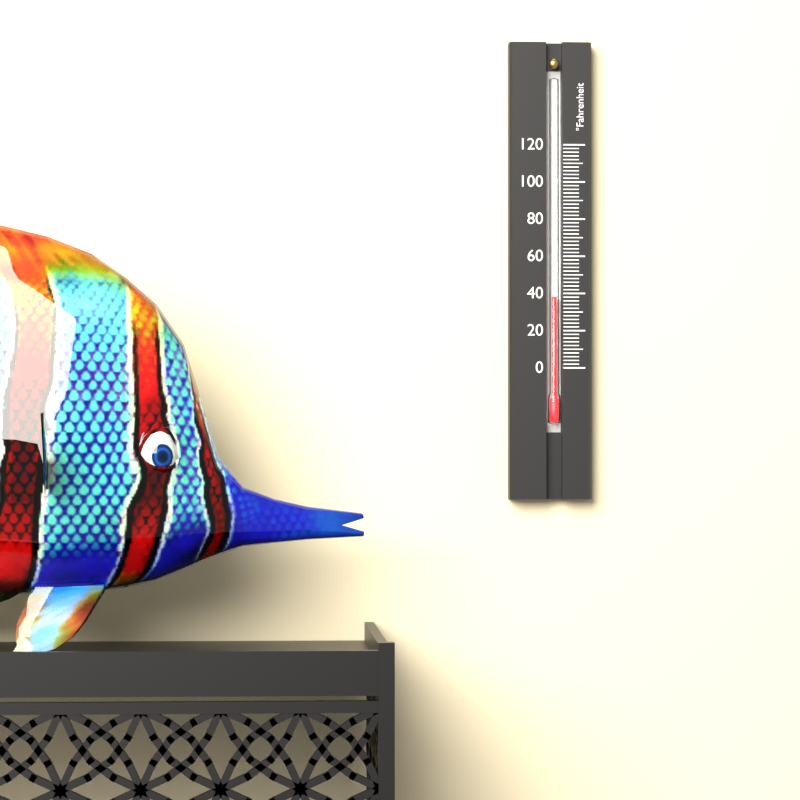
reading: 38 °F
